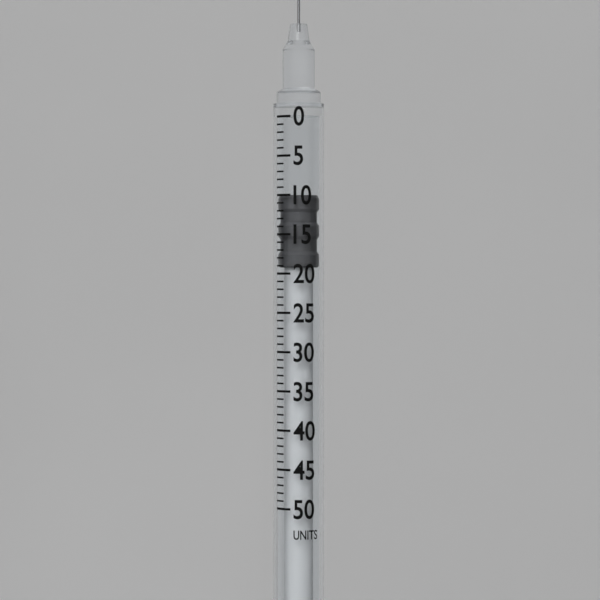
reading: 10 units
